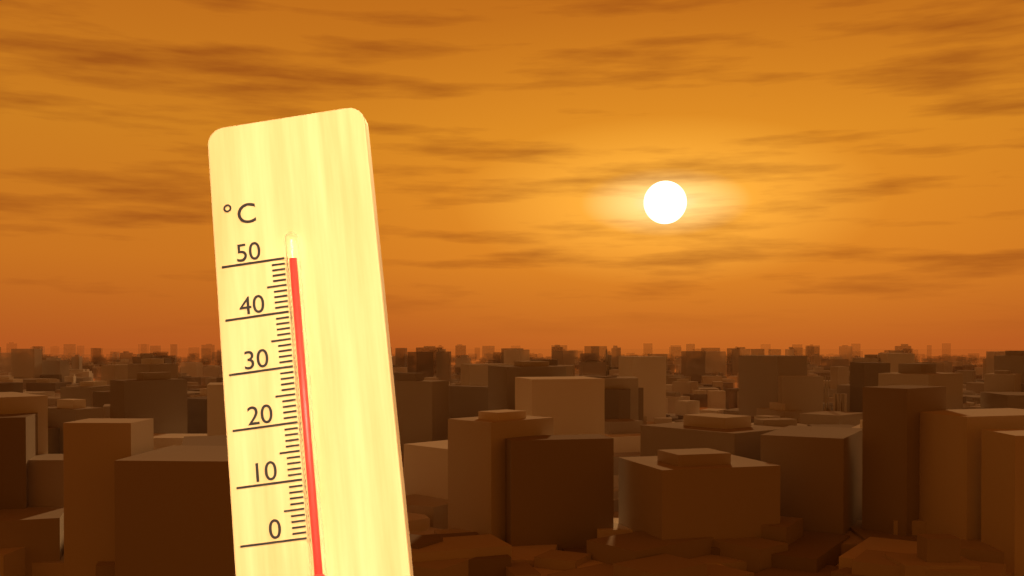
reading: 49 °C
